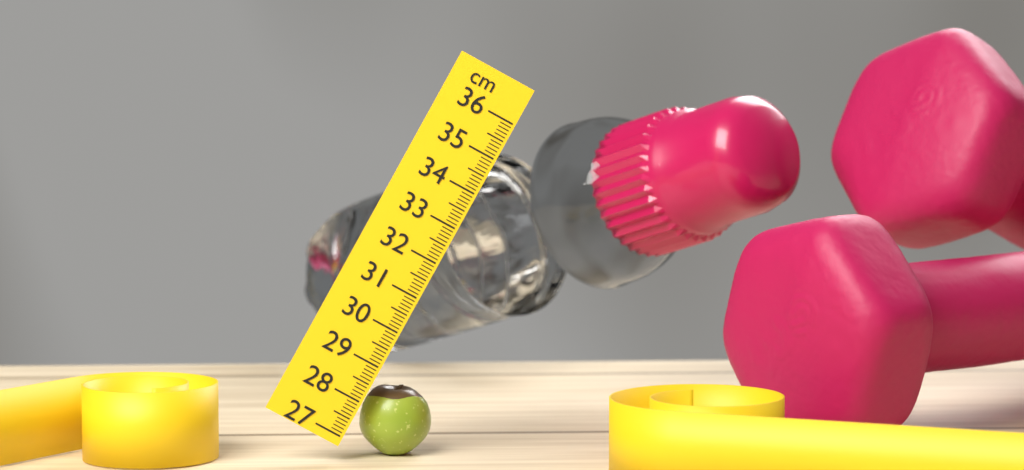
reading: 28.8 cm
